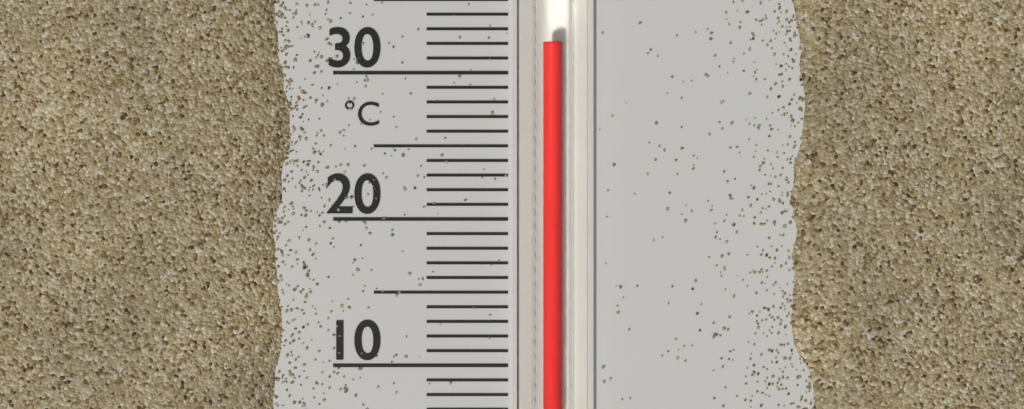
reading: 32 °C
